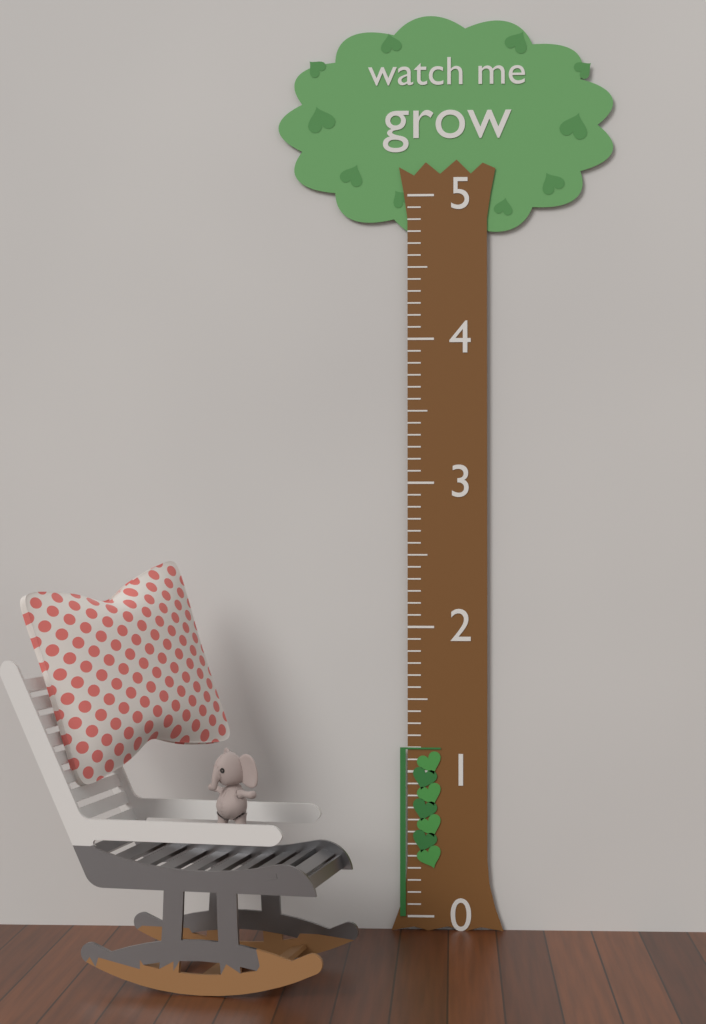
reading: 1.166667 (no unit)
